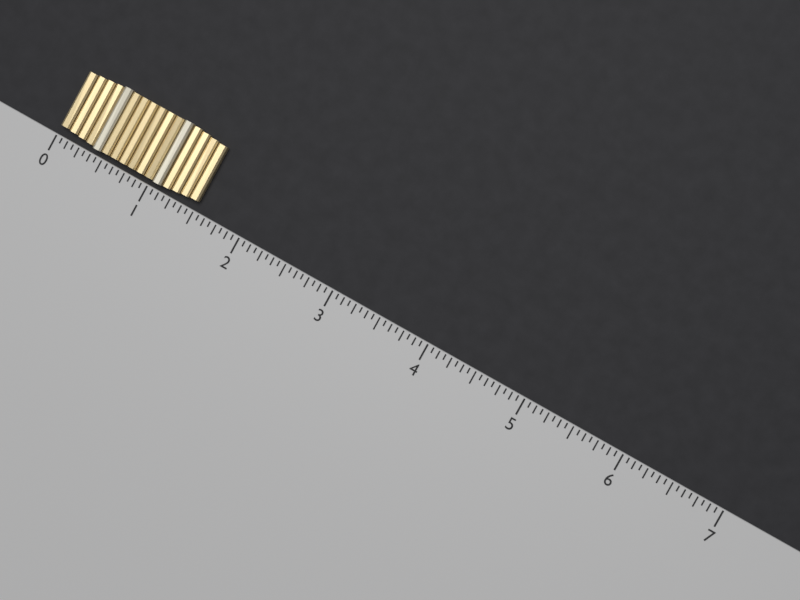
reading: 1.5000 (no unit)
